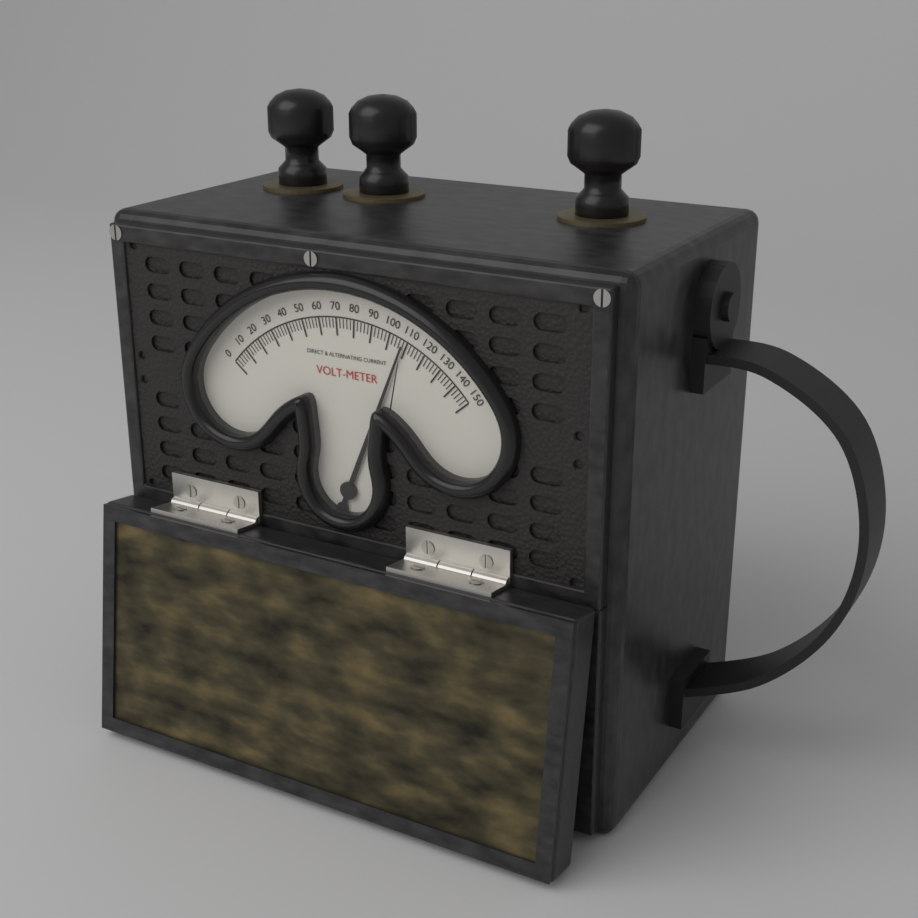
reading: 108 V
